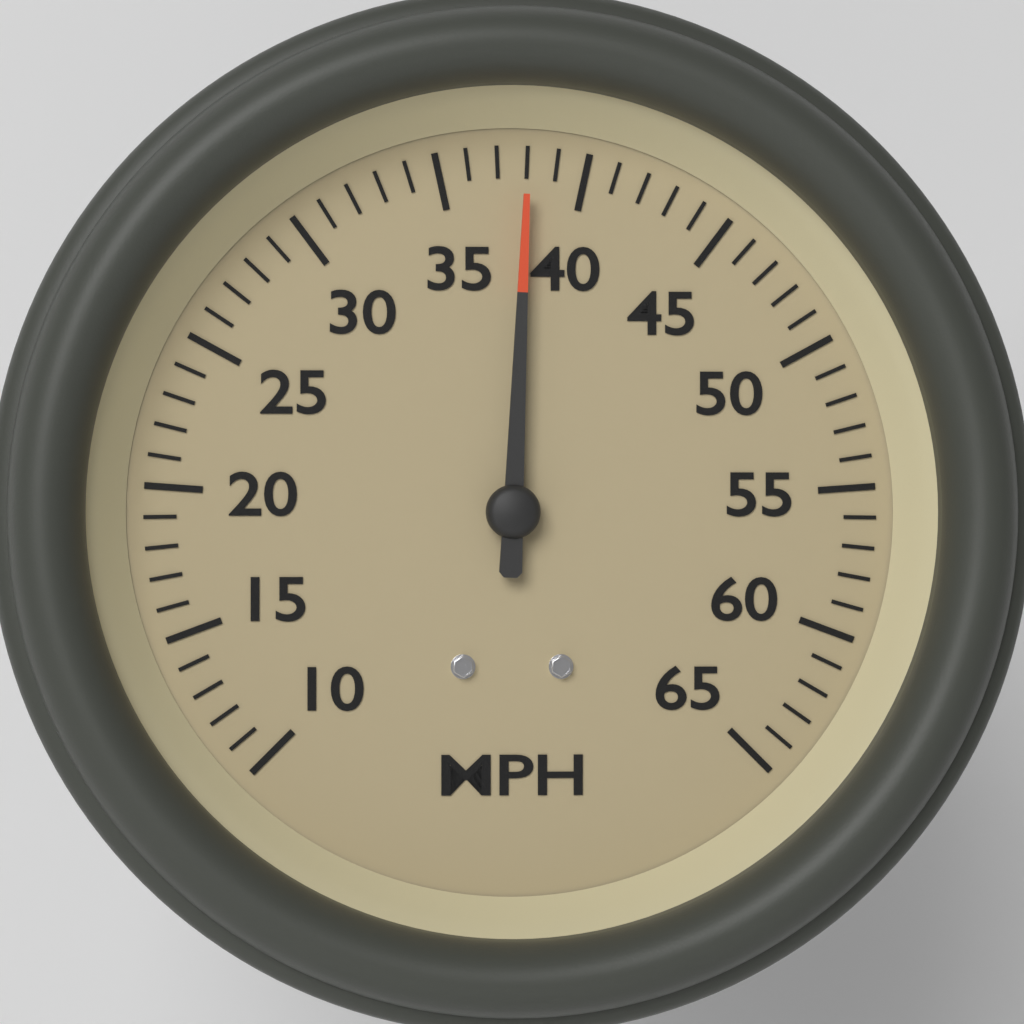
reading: 38 MPH
